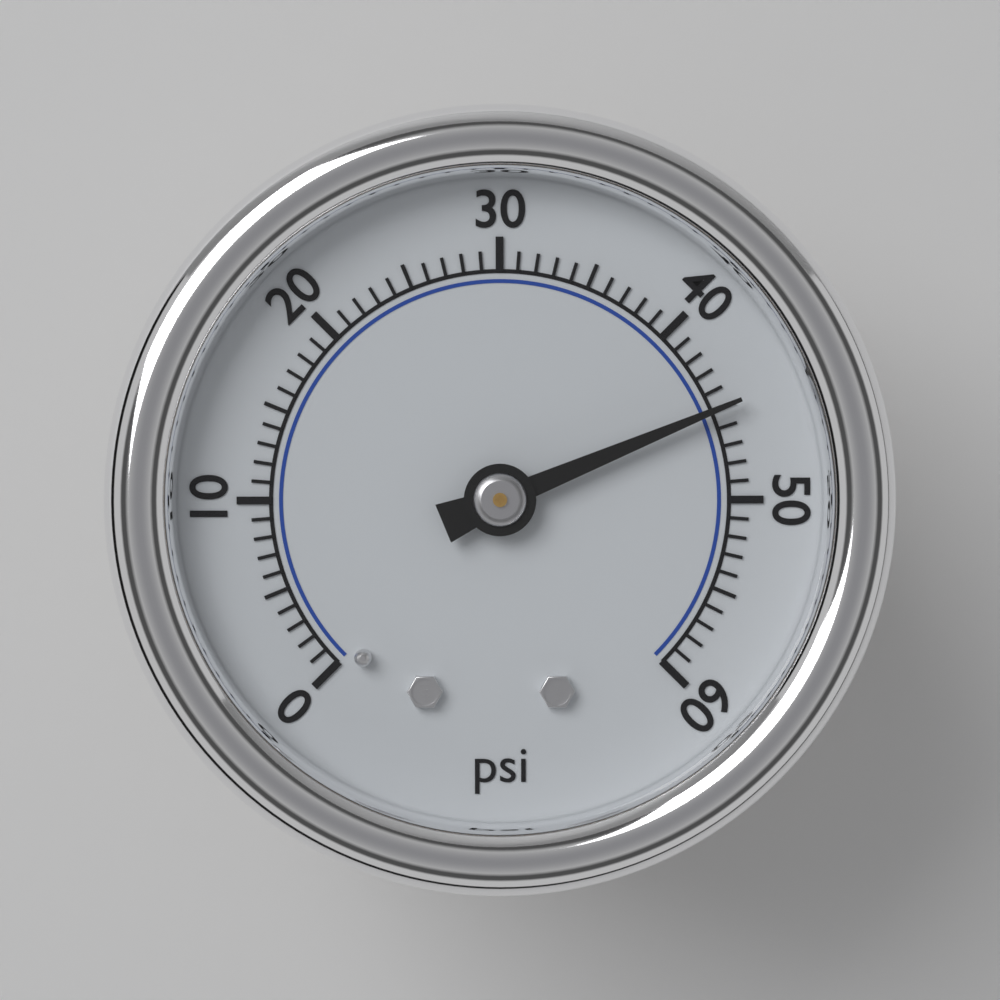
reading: 45 psi
